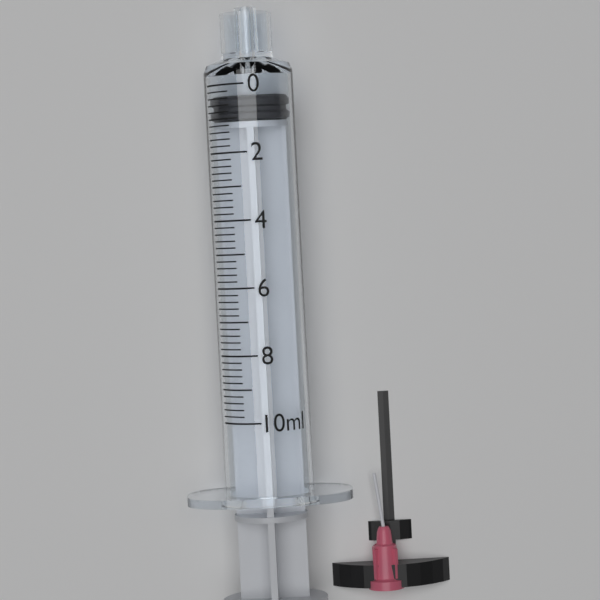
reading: 0.4 ml
